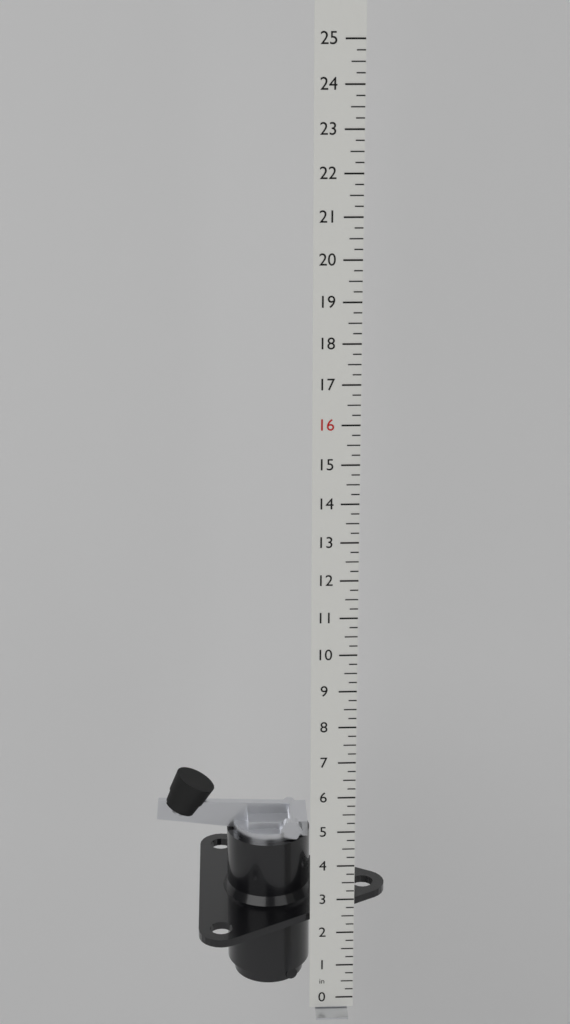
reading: 6.00 in
